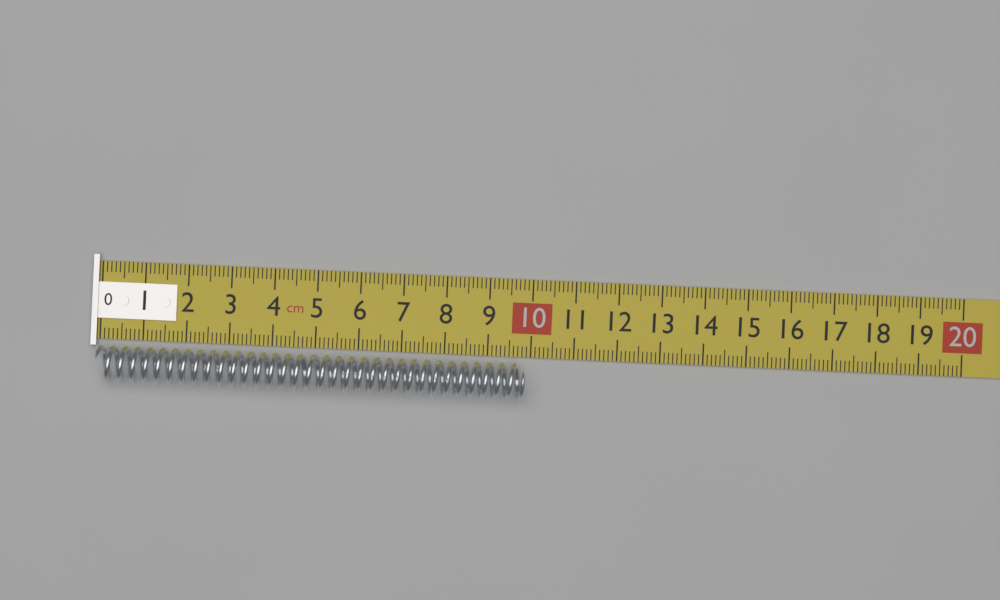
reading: 9.9 cm
